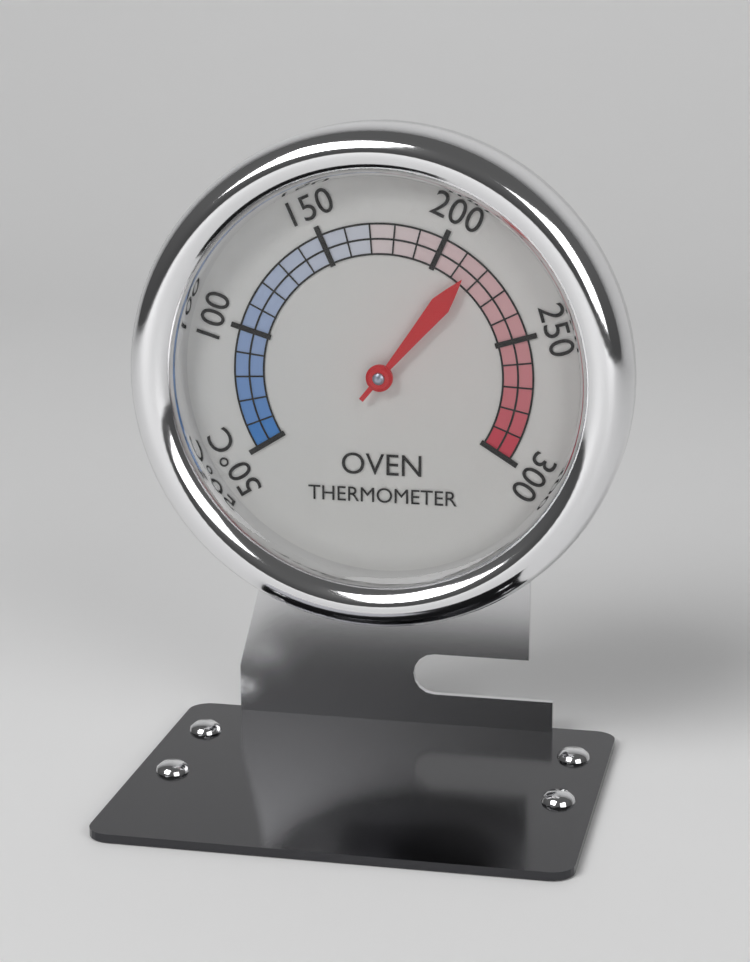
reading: 215 °C
